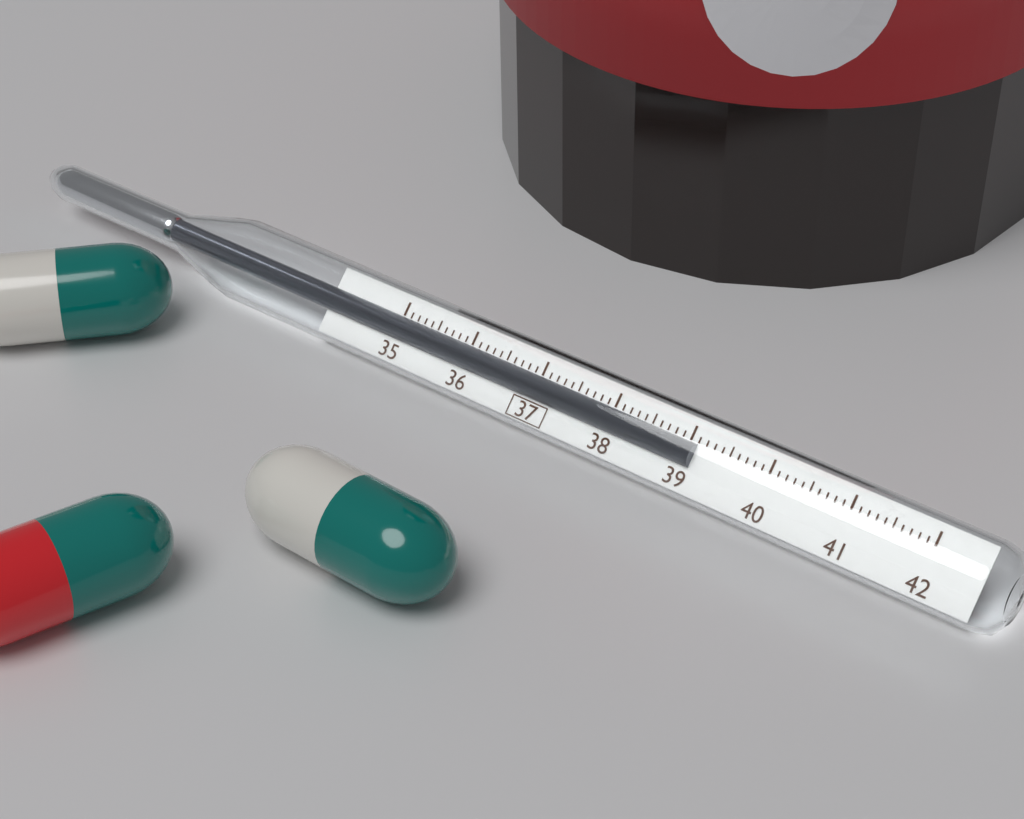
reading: 39.1 (no unit)
